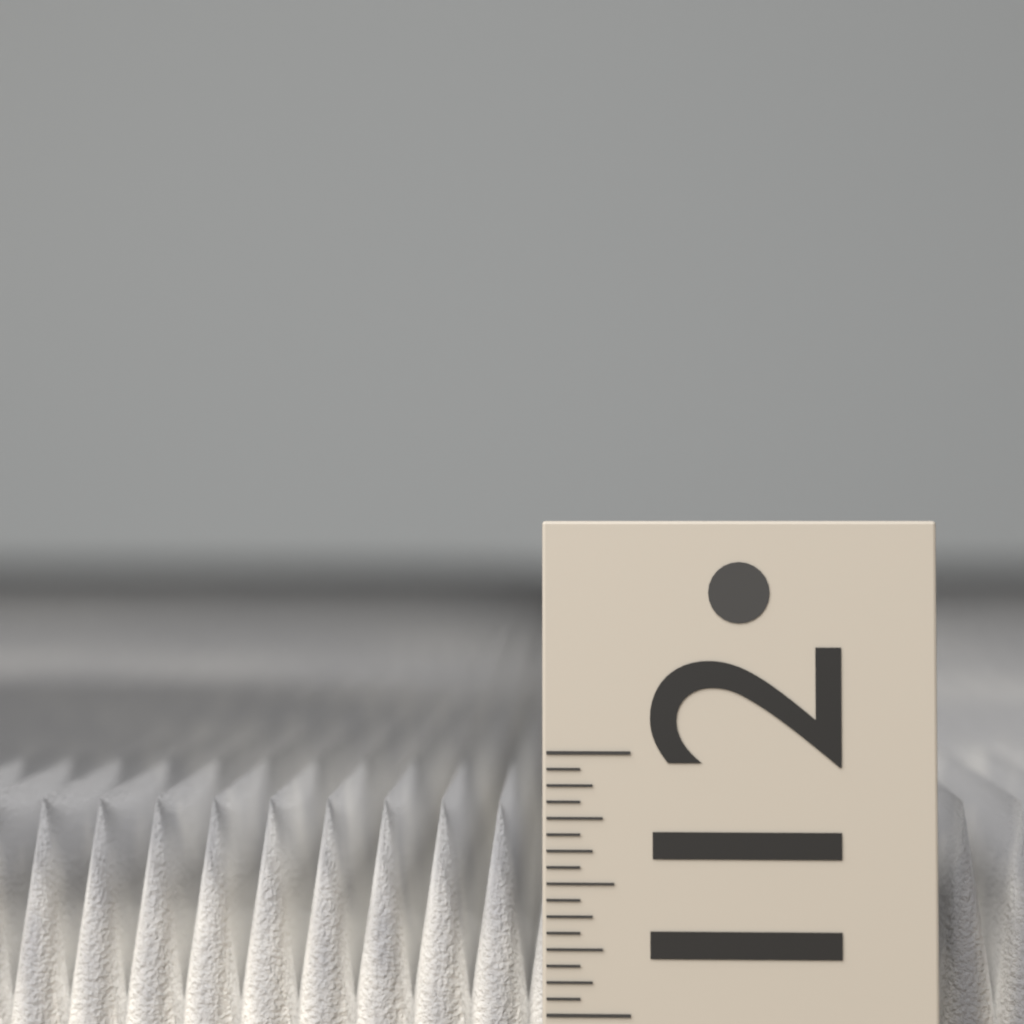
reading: 11.7500 (no unit)
